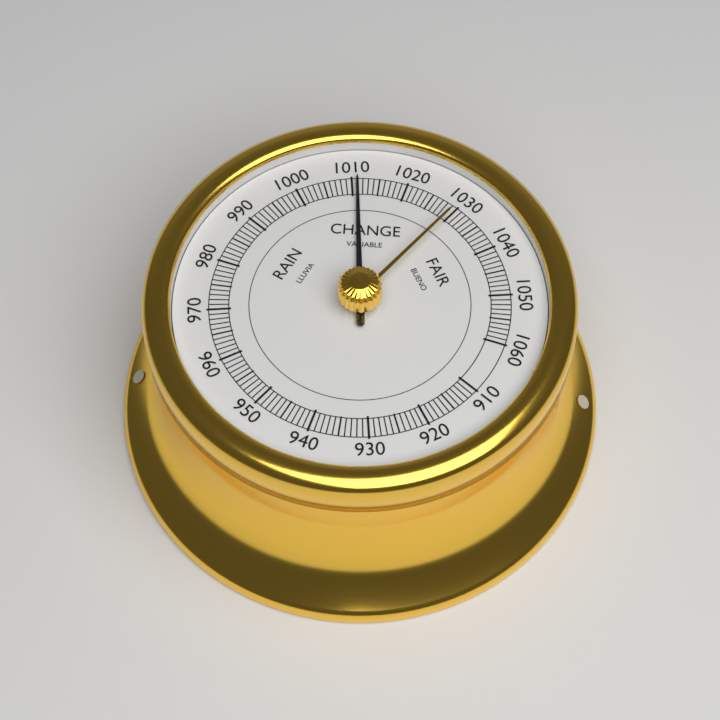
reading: 1011 (no unit)
